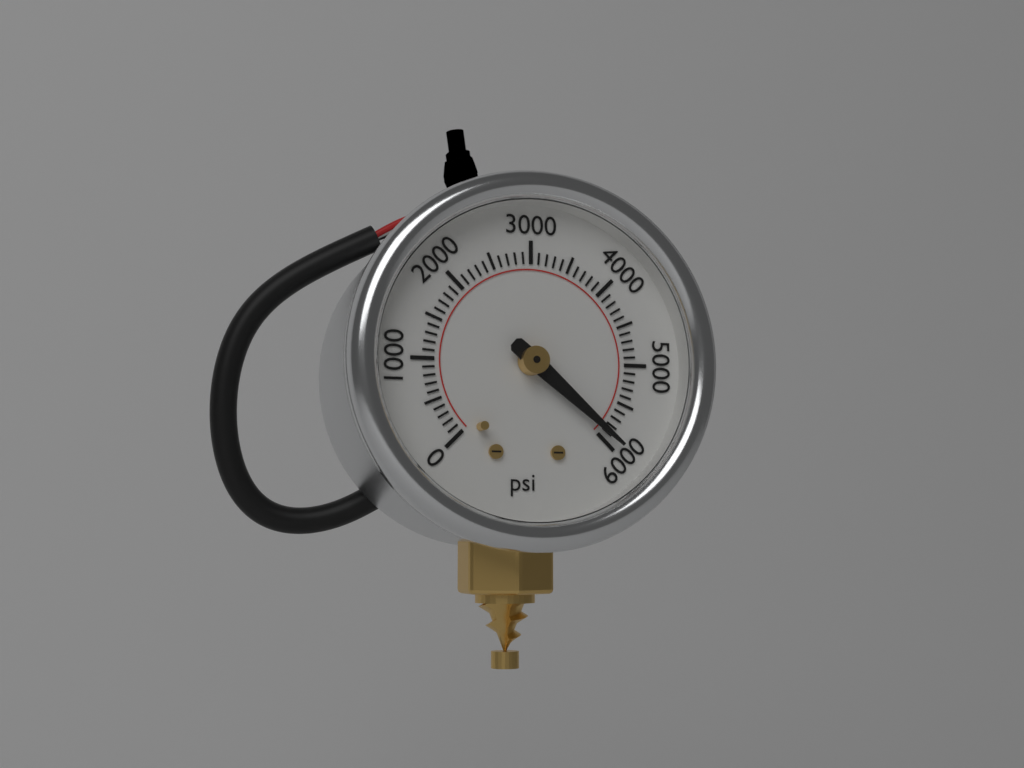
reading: 5900 psi
